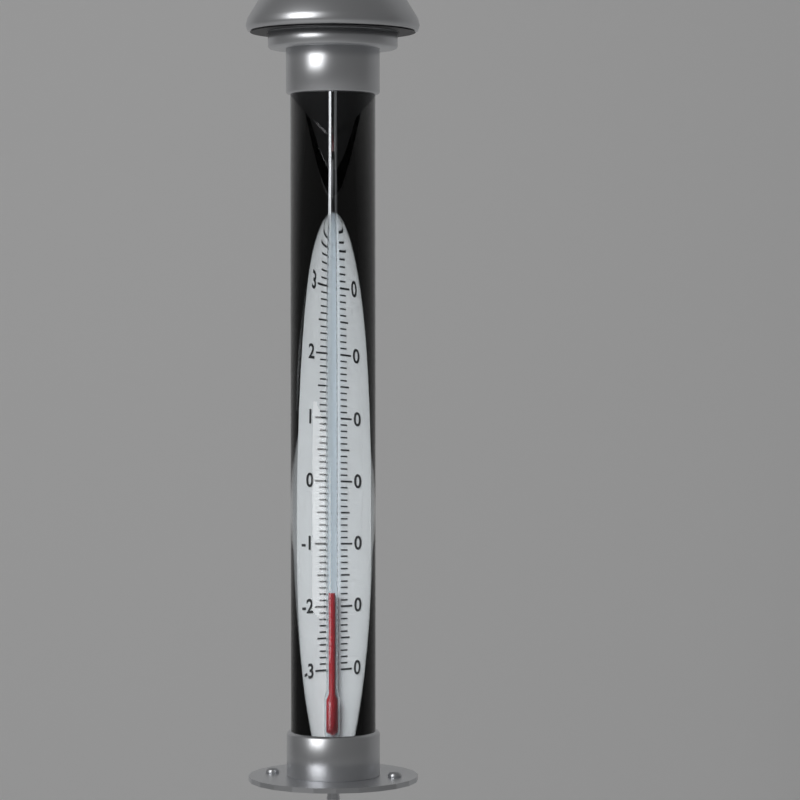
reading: -18 °C
